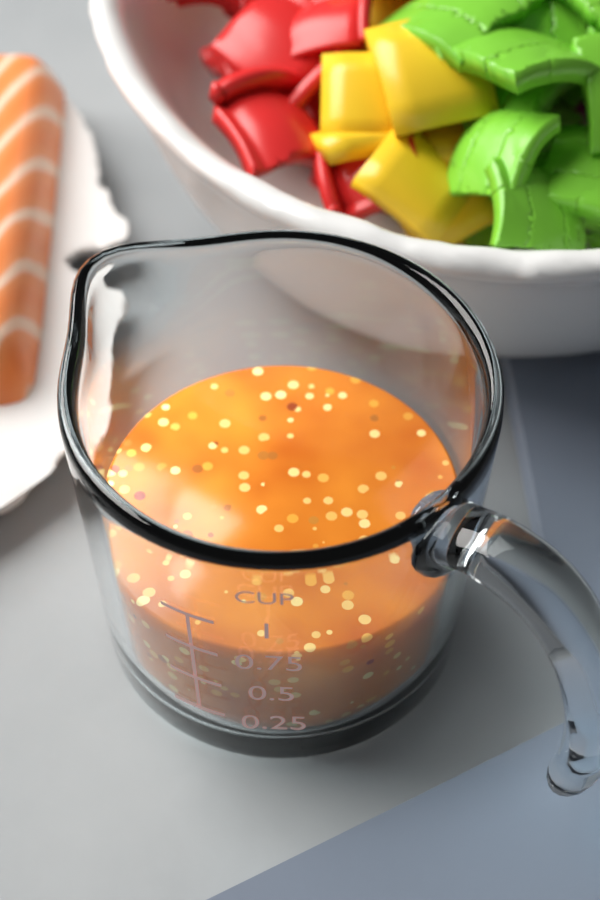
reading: 0.75 cup
